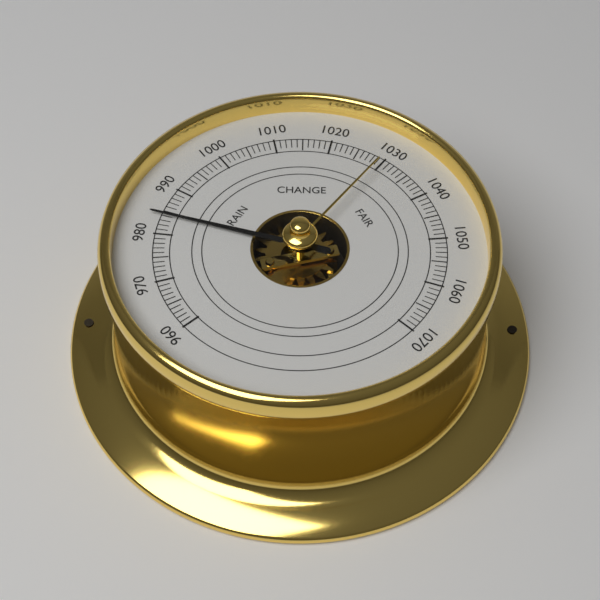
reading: 984 (no unit)
